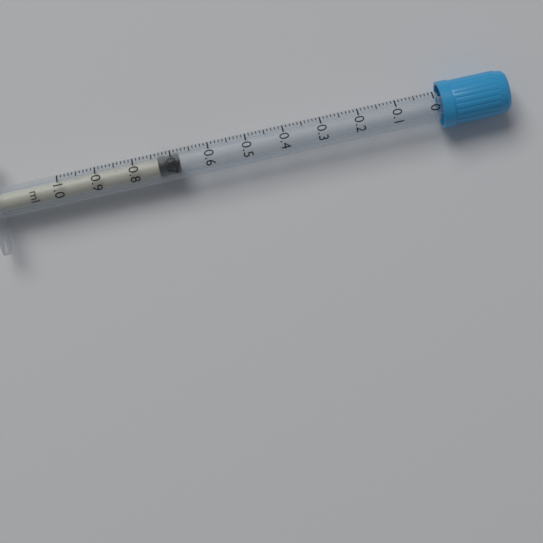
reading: 0.68 ml
